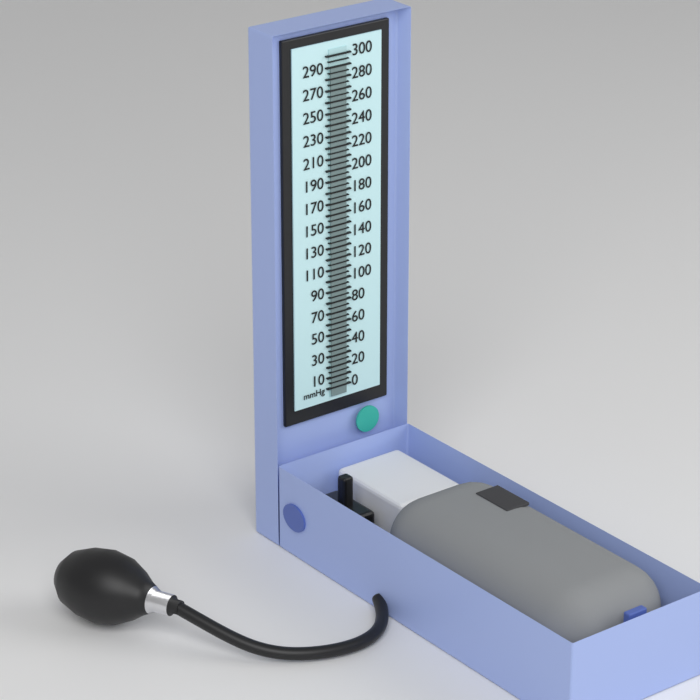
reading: 290 mmHg
